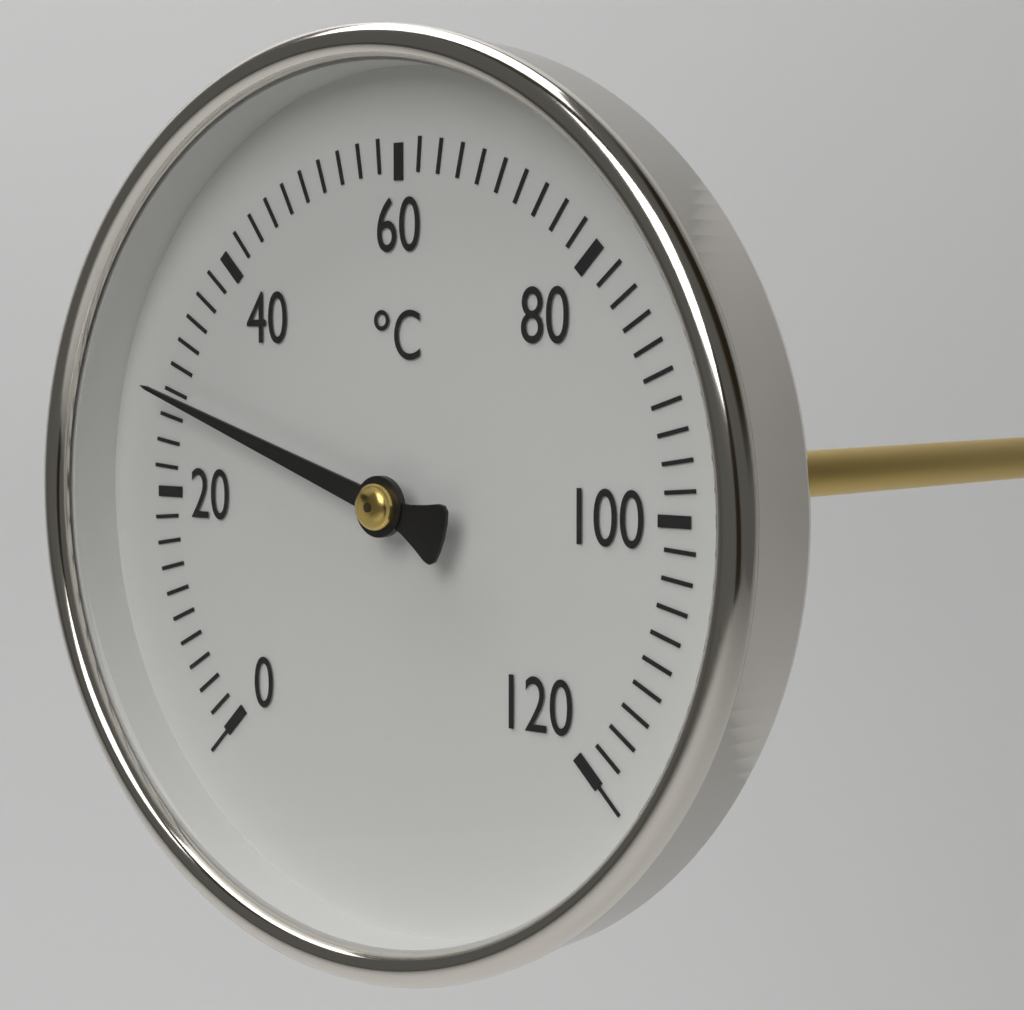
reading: 28 °C
